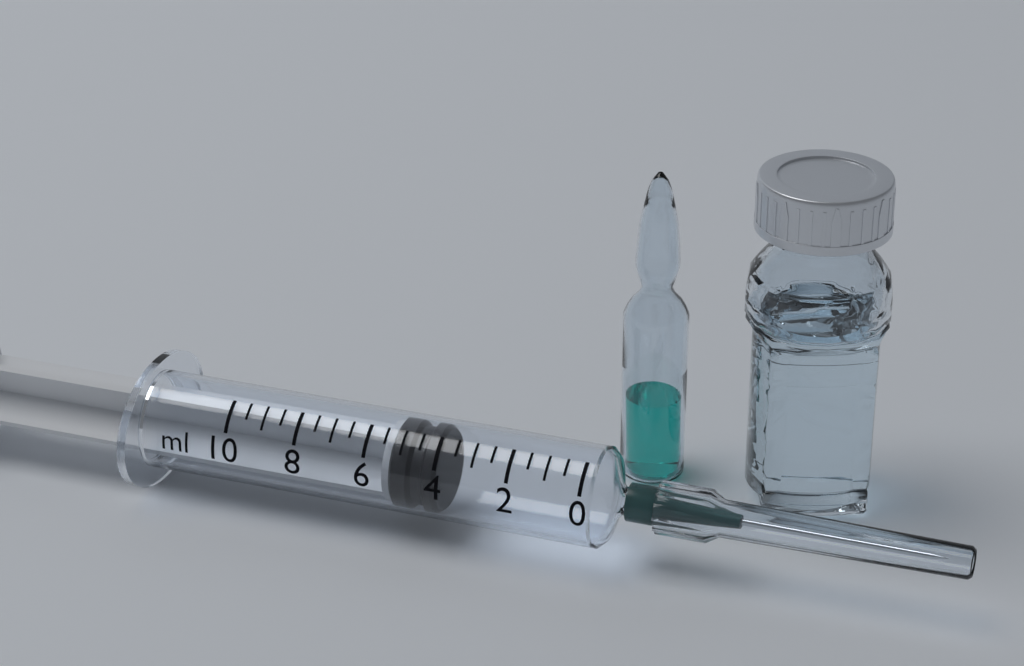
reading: 4.0 ml
